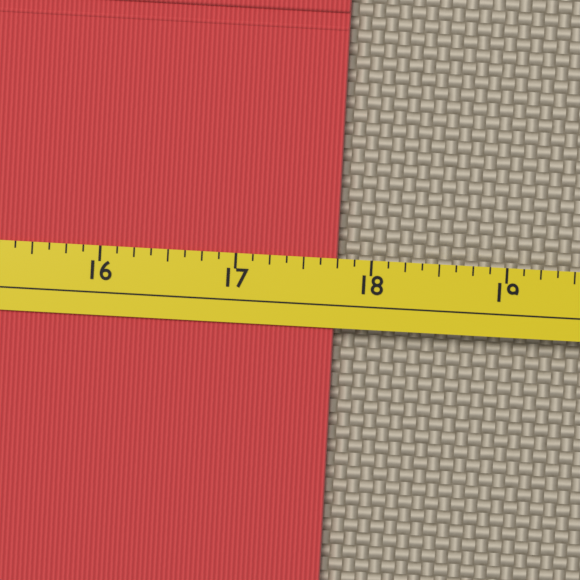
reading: 17.750 (no unit)
